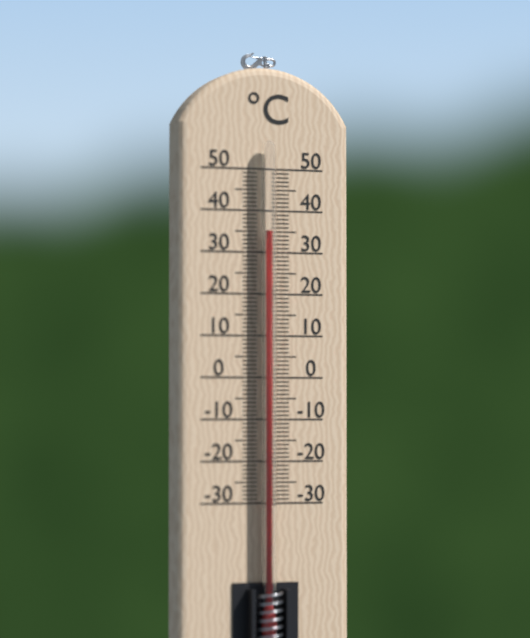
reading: 35 °C
